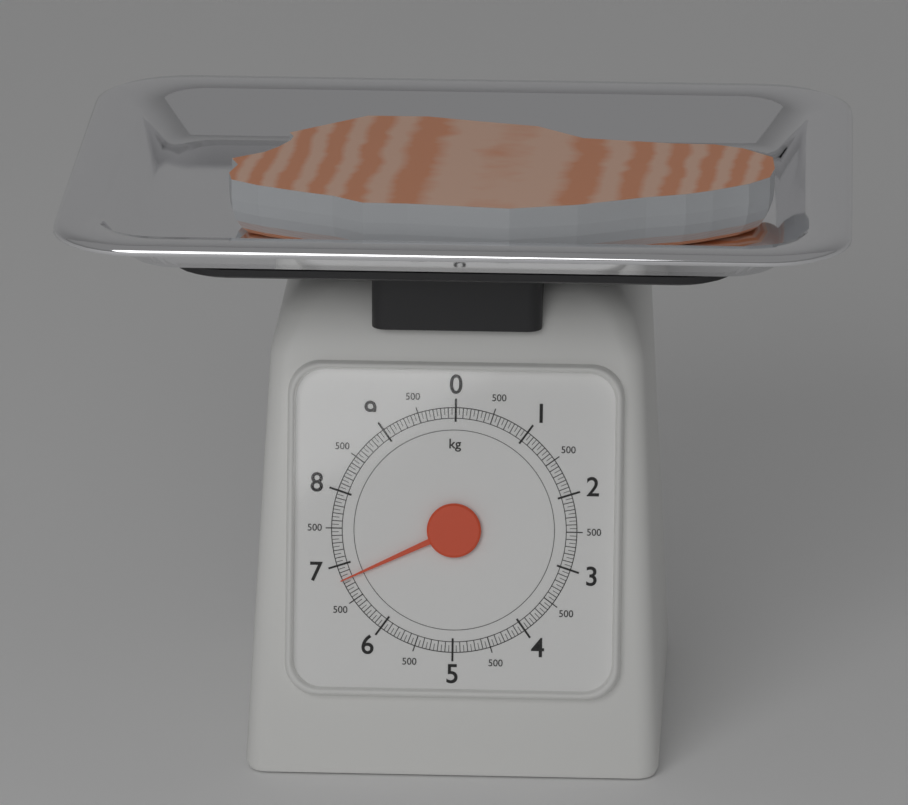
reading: 6.80 kg
